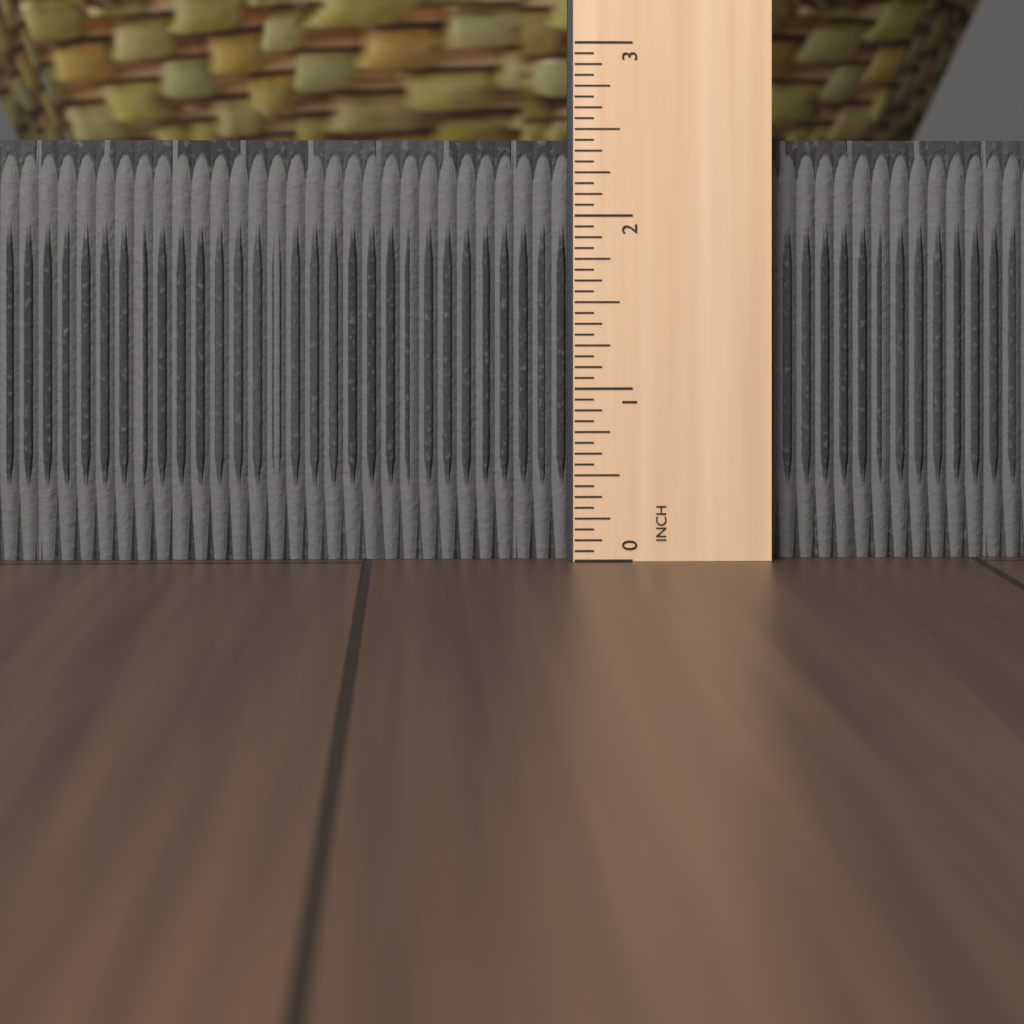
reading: 2.4375 in
